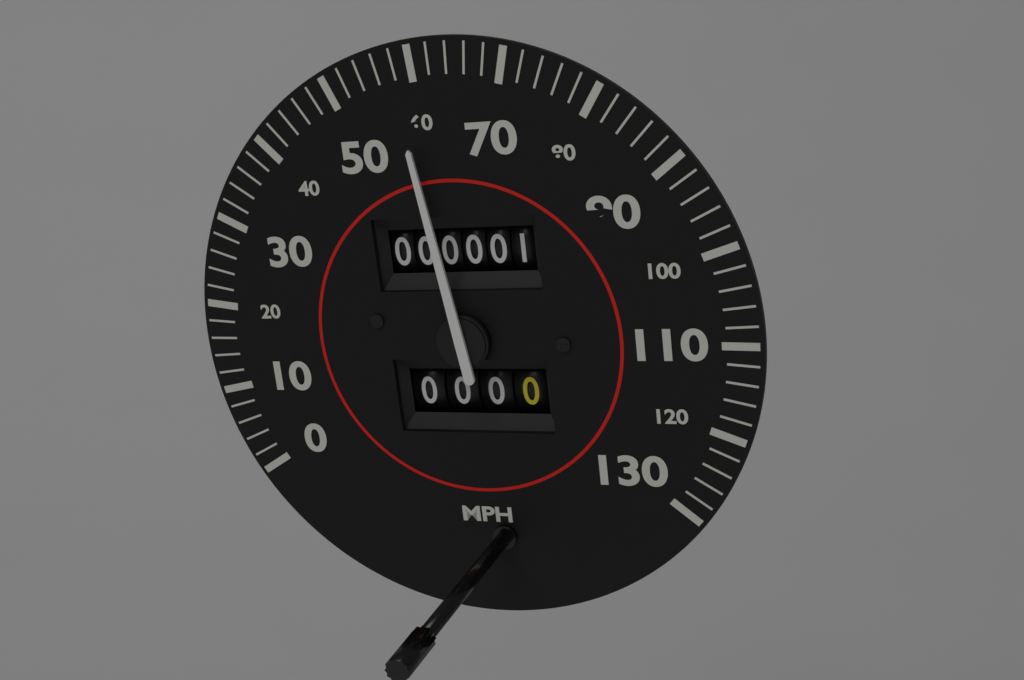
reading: 58 mph
